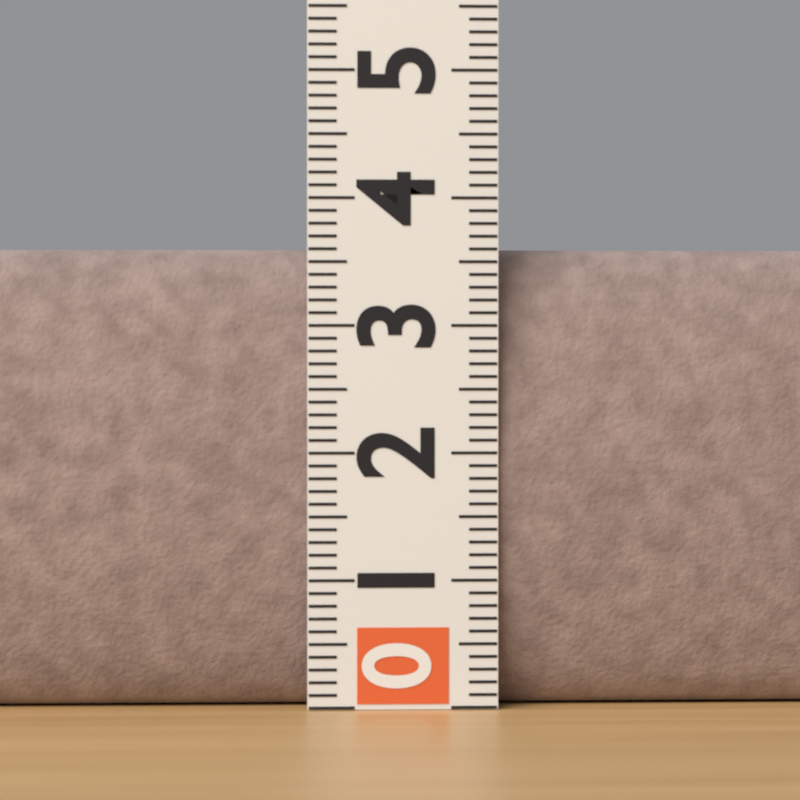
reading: 3.6 (no unit)
